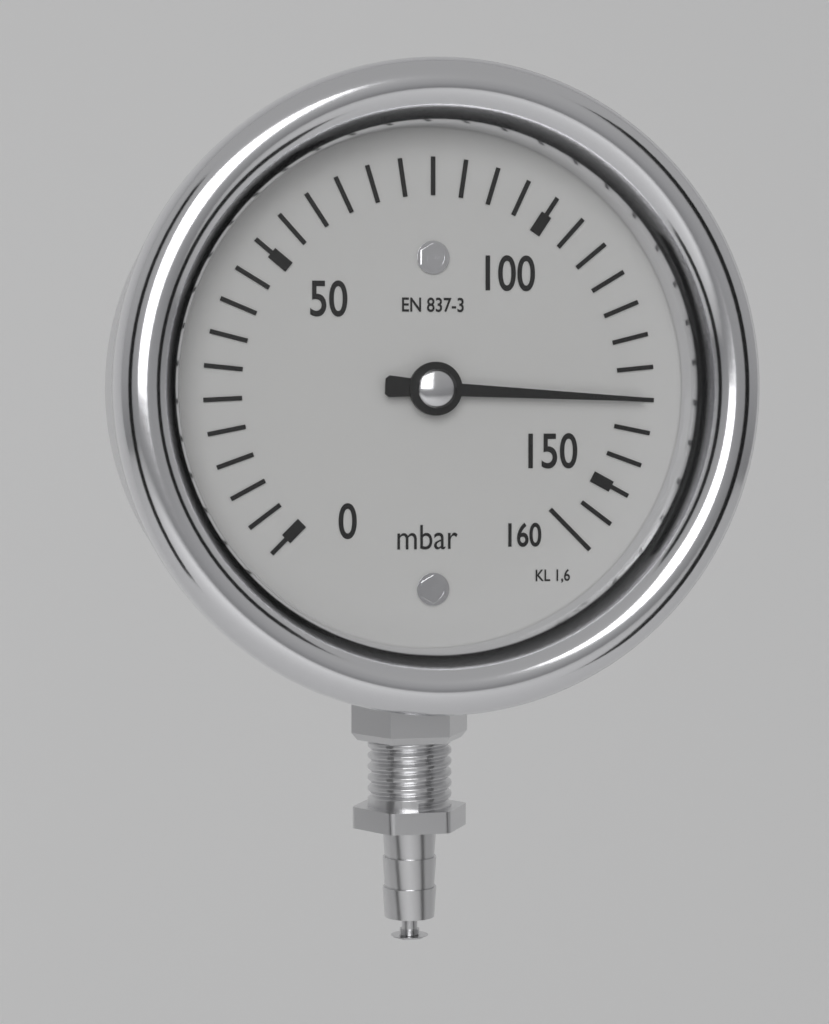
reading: 135 mbar
